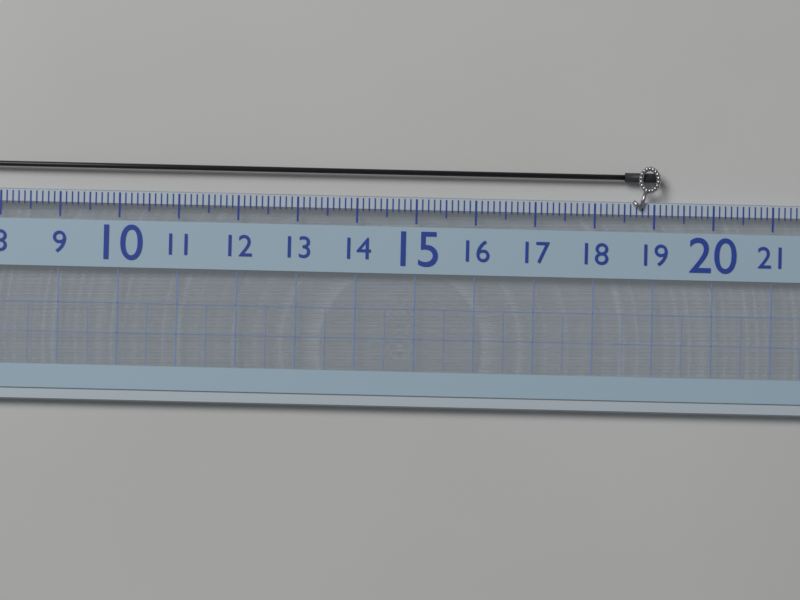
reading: 19.1 (no unit)
